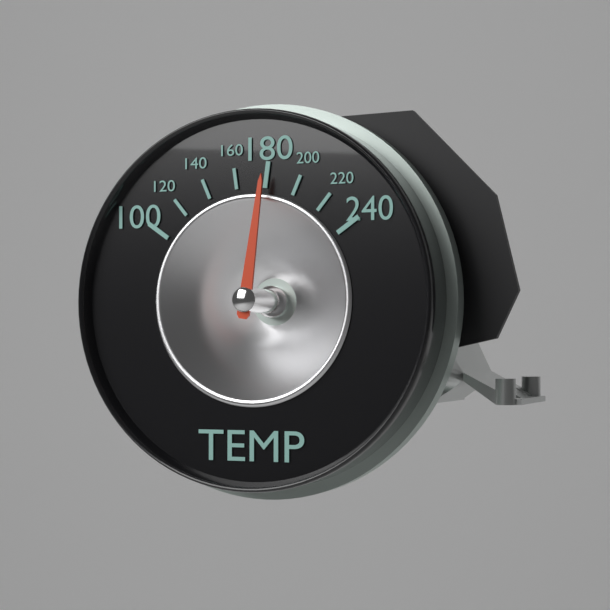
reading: 180 (no unit)
